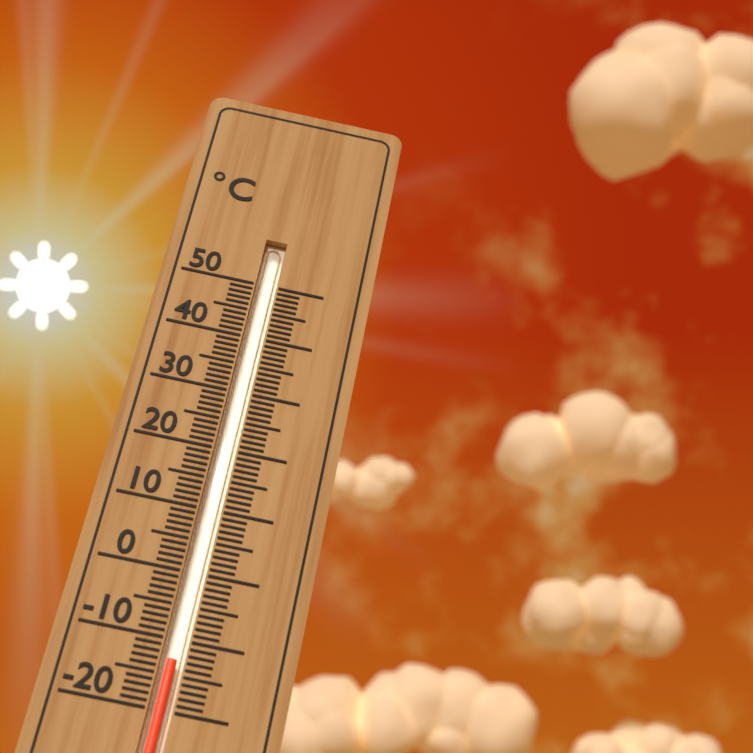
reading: -13 °C
